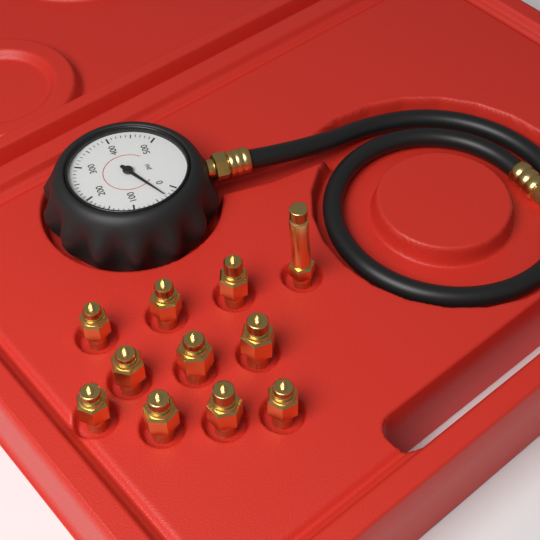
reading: 30 psi
